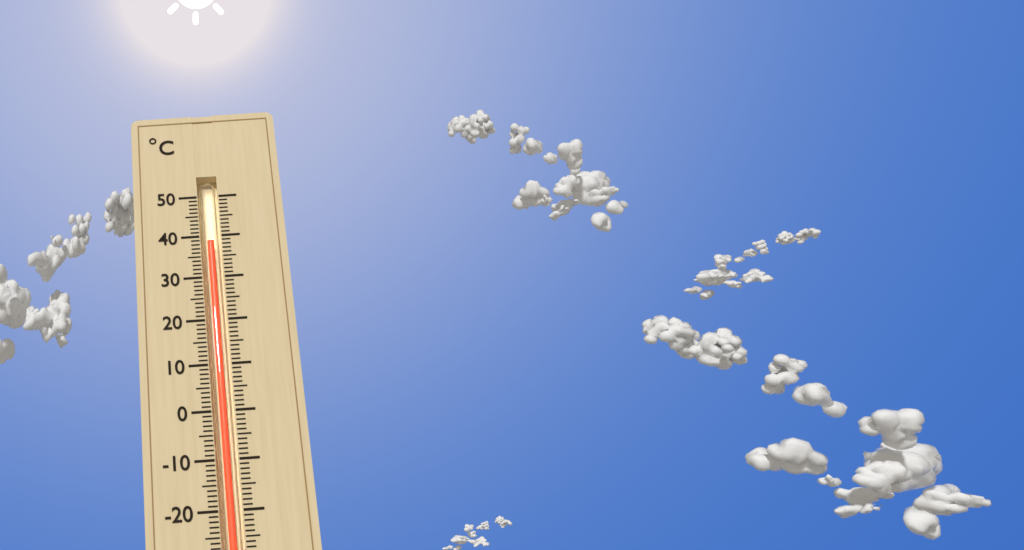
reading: 39 °C
